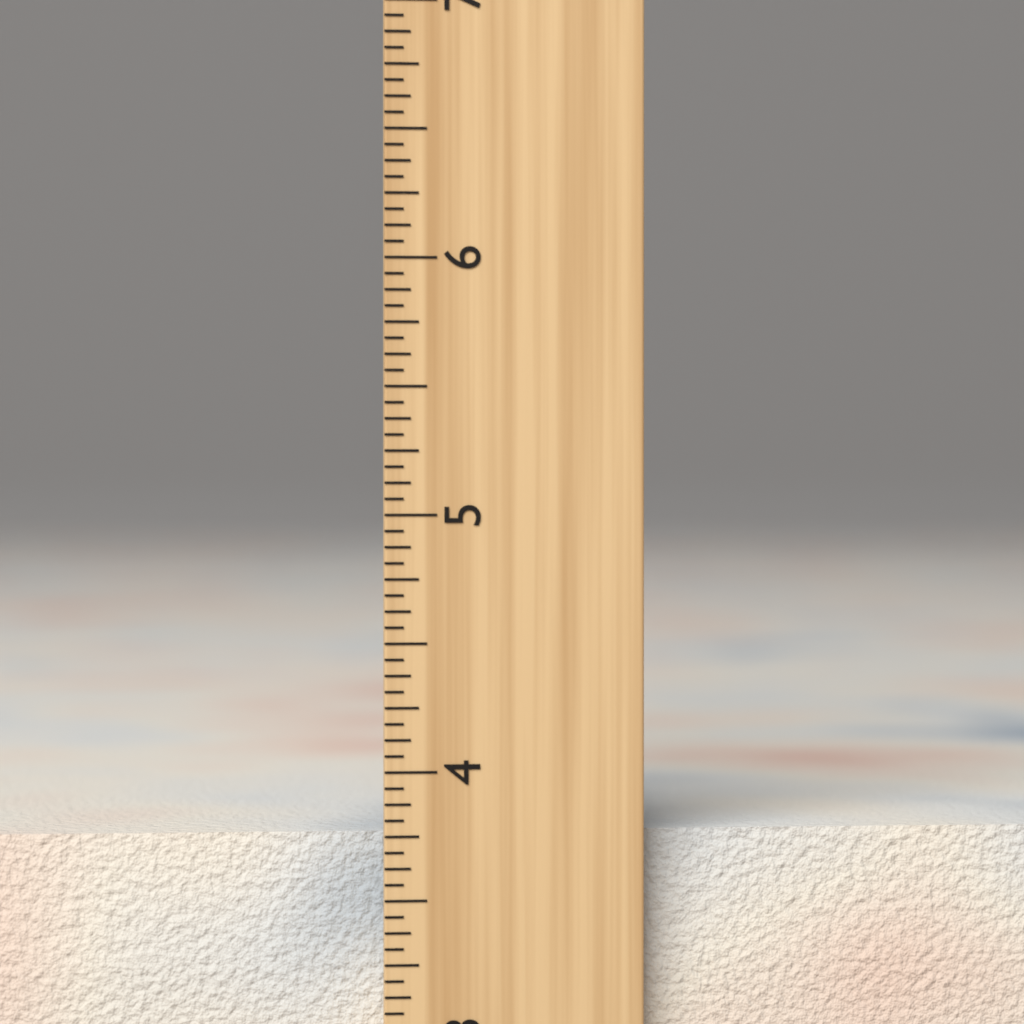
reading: 3.7500 inch
